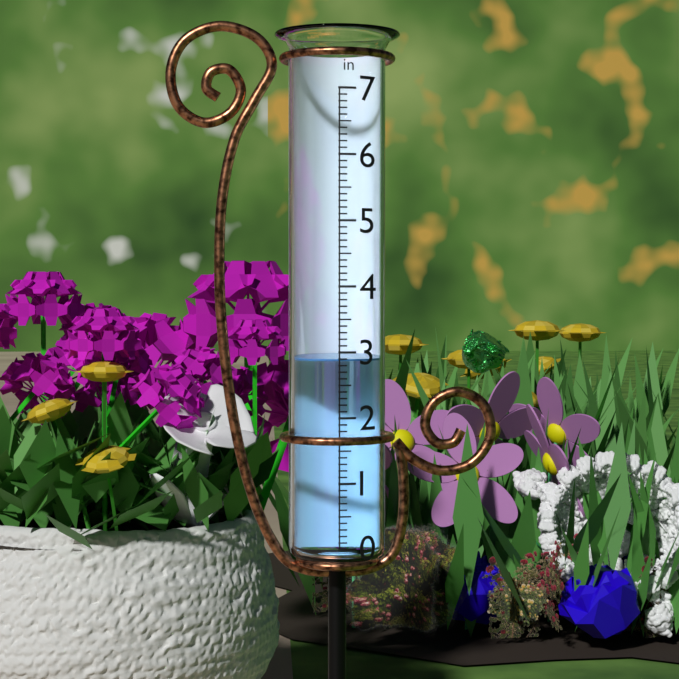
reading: 2.9 in
